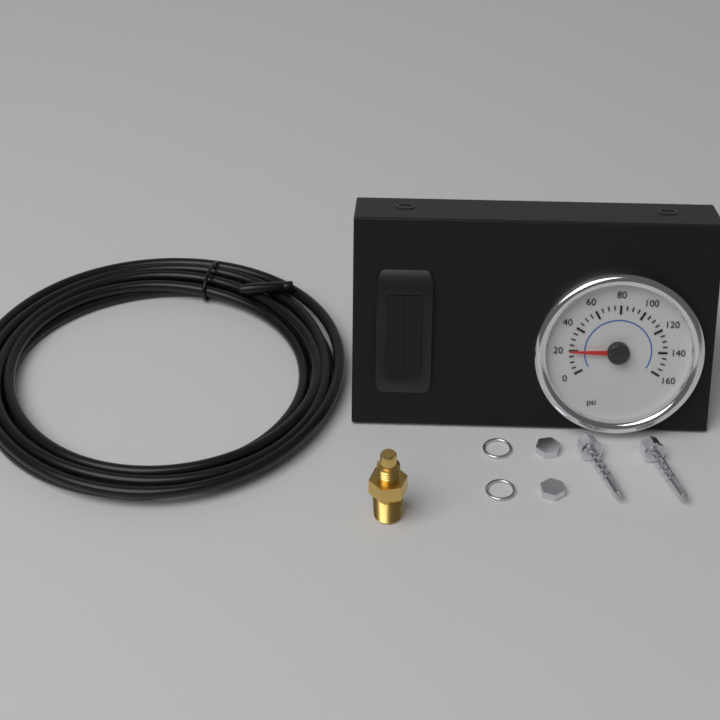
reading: 20 psi
